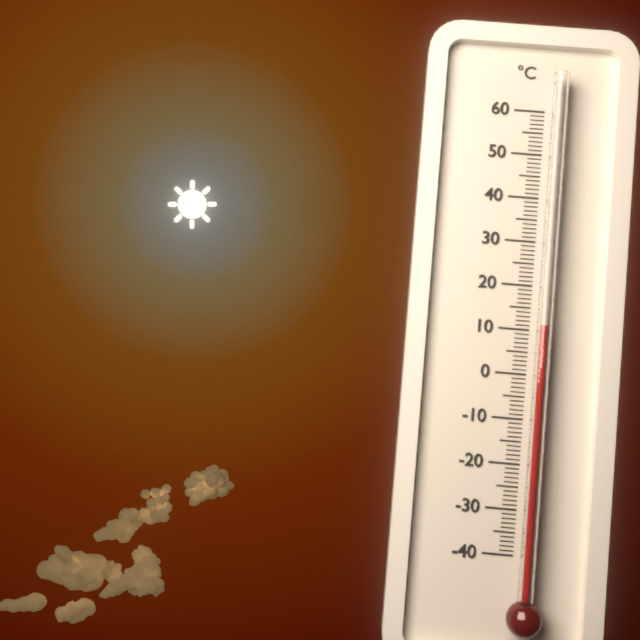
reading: 11 °C
